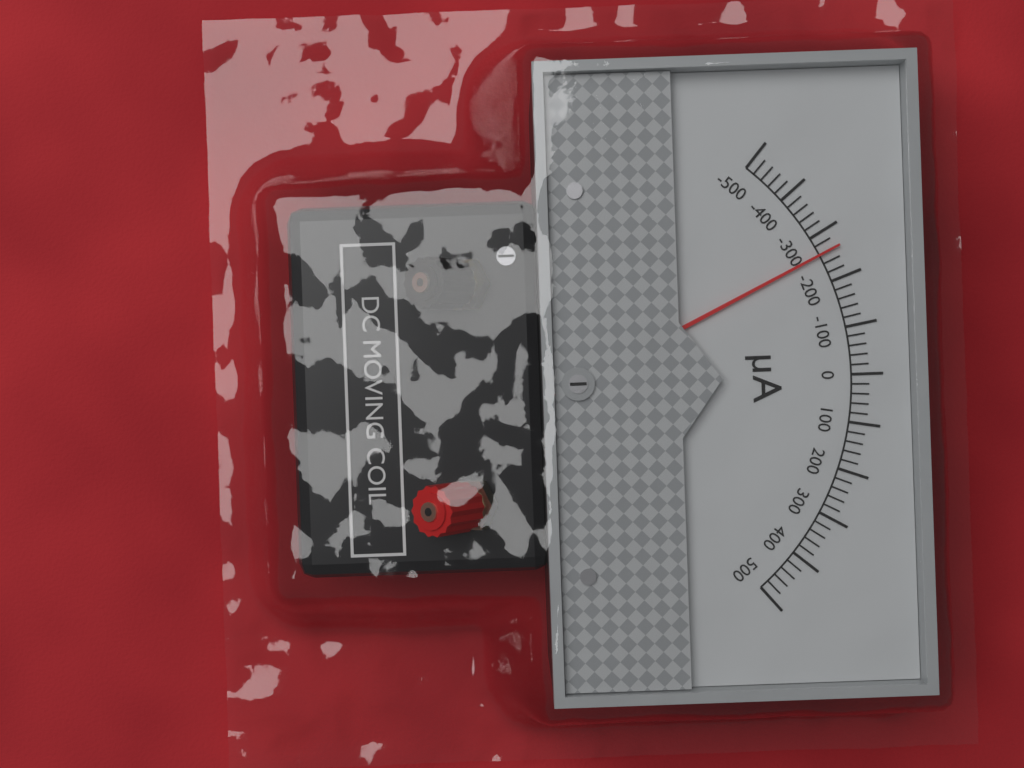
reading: -260 µA
